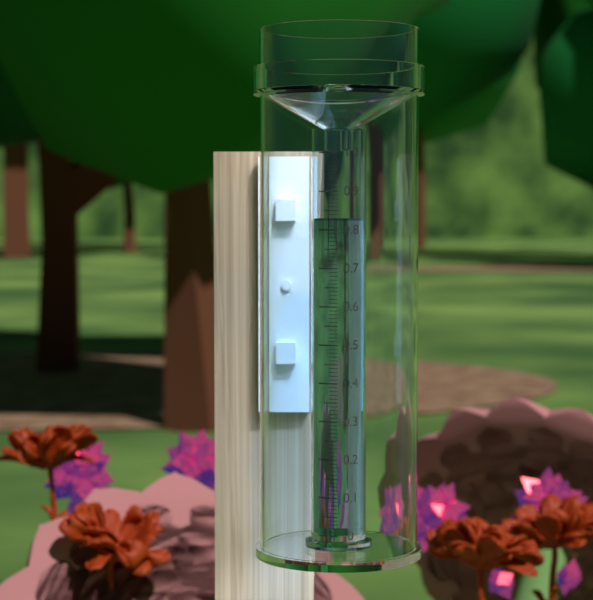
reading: 0.83 (no unit)
